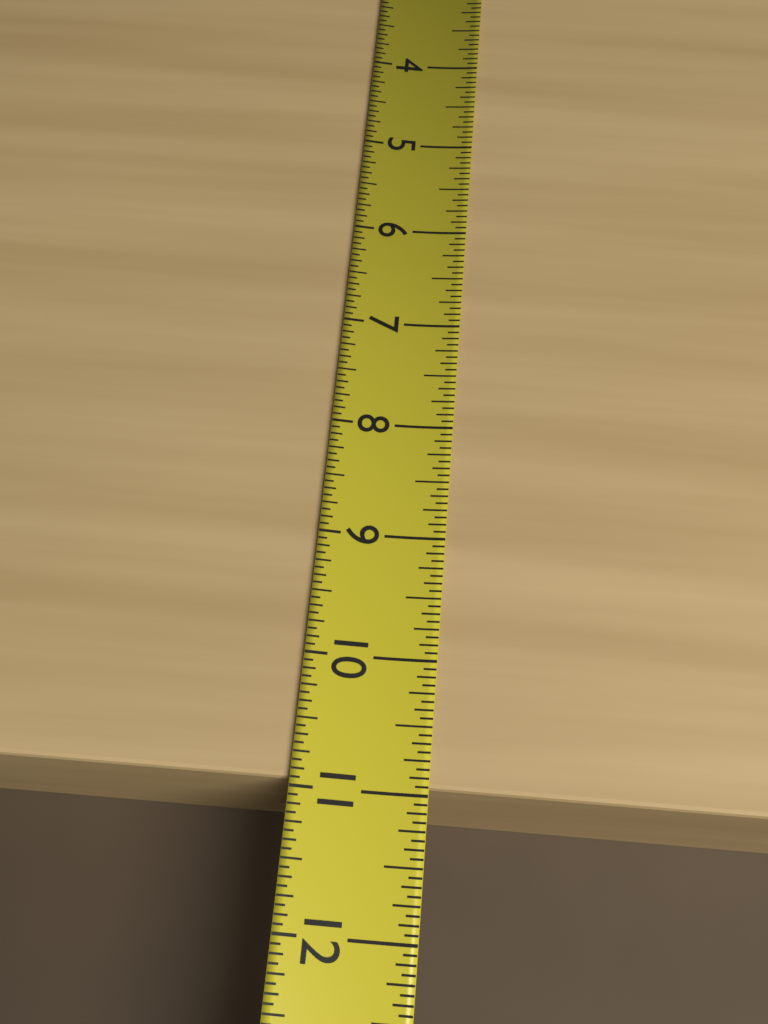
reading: 10.9375 (no unit)
